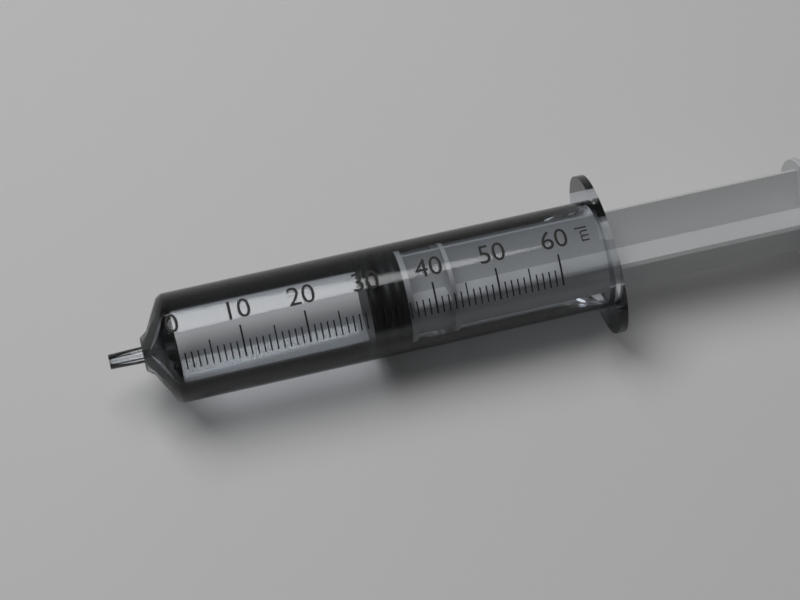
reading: 30 ml
